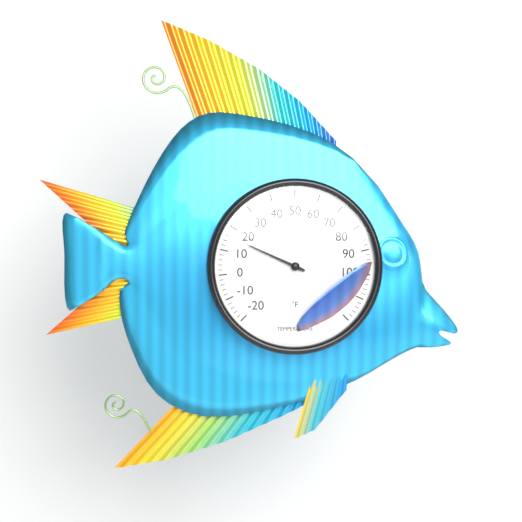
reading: 16 °F
